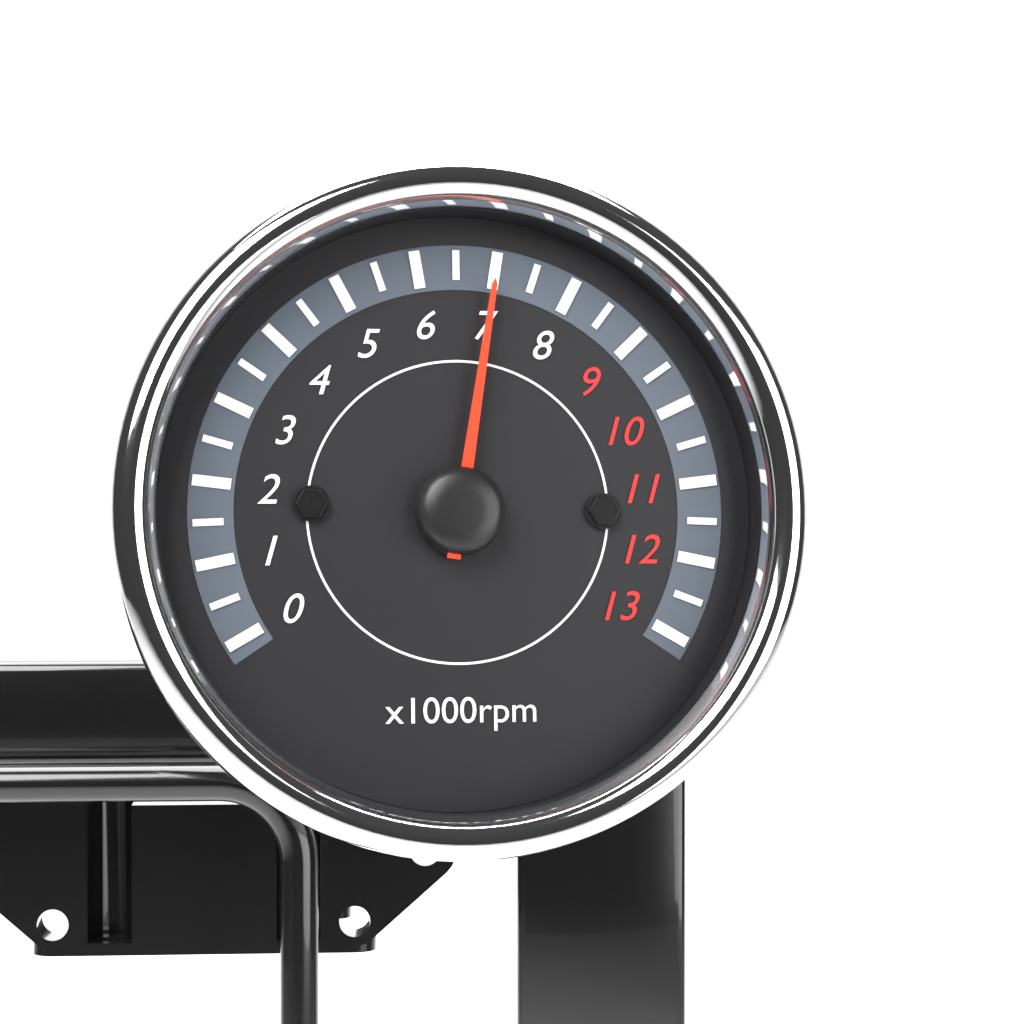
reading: 7000 rpm
